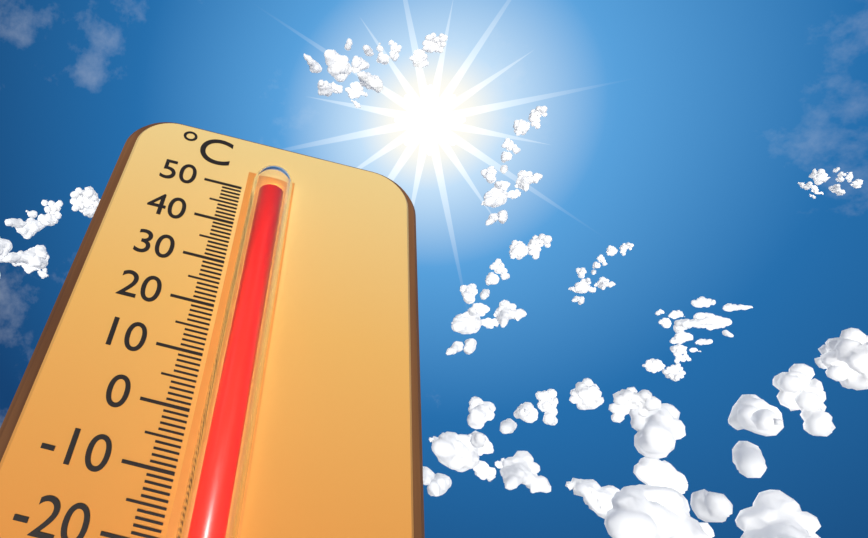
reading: 46 °C
